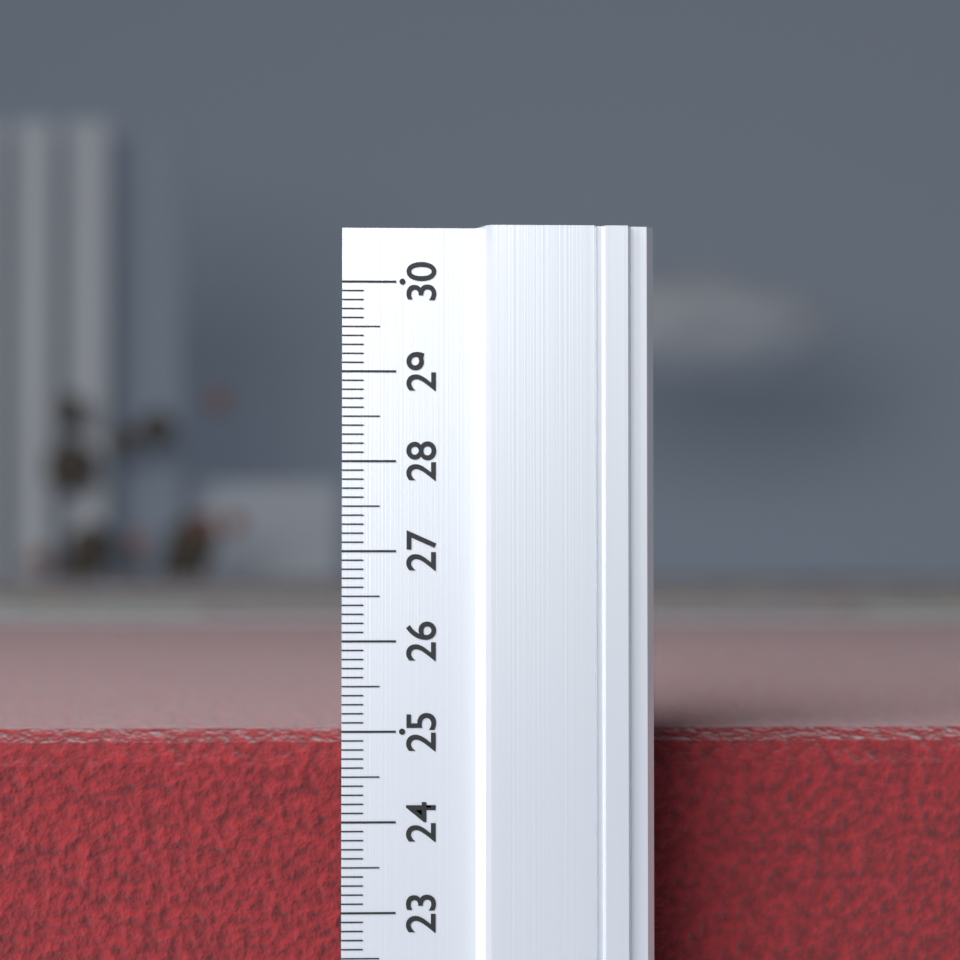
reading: 24.9 (no unit)
